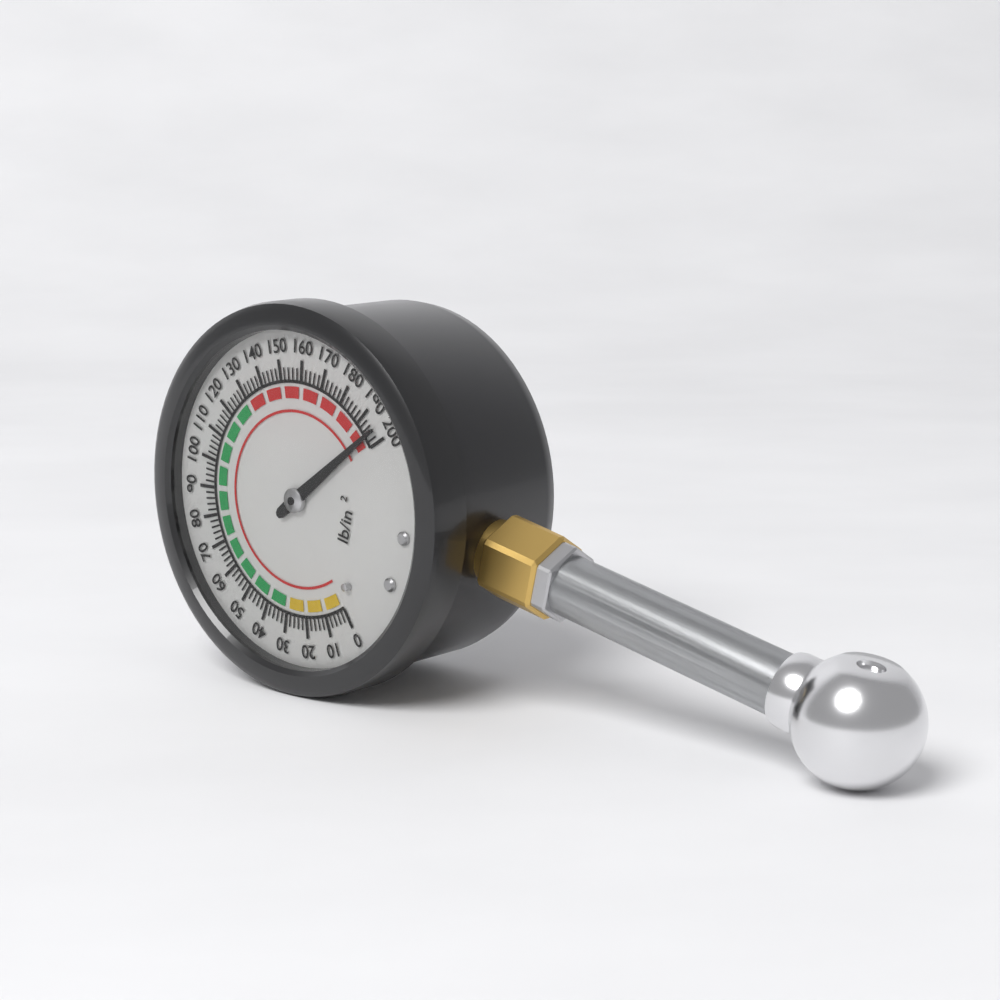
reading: 196 psi
